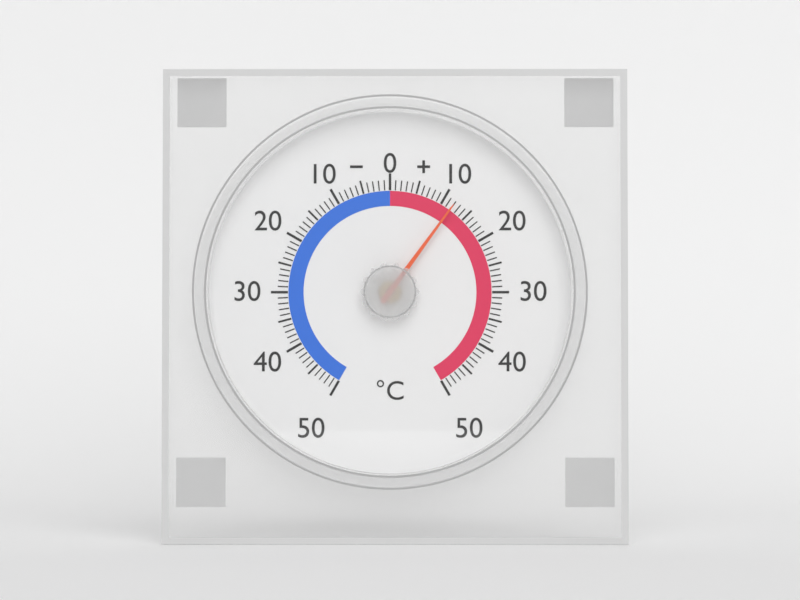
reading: 12 °C
